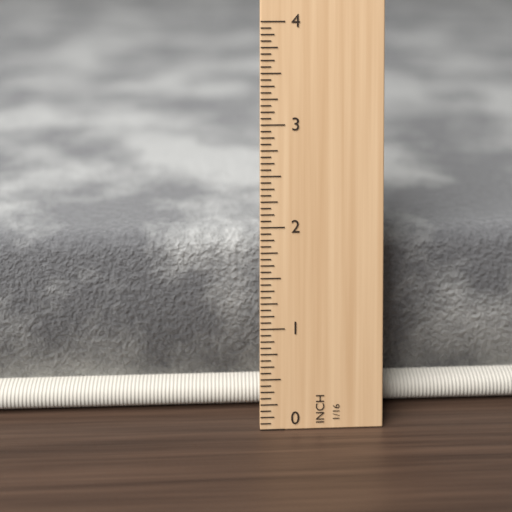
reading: 1.7500 in
